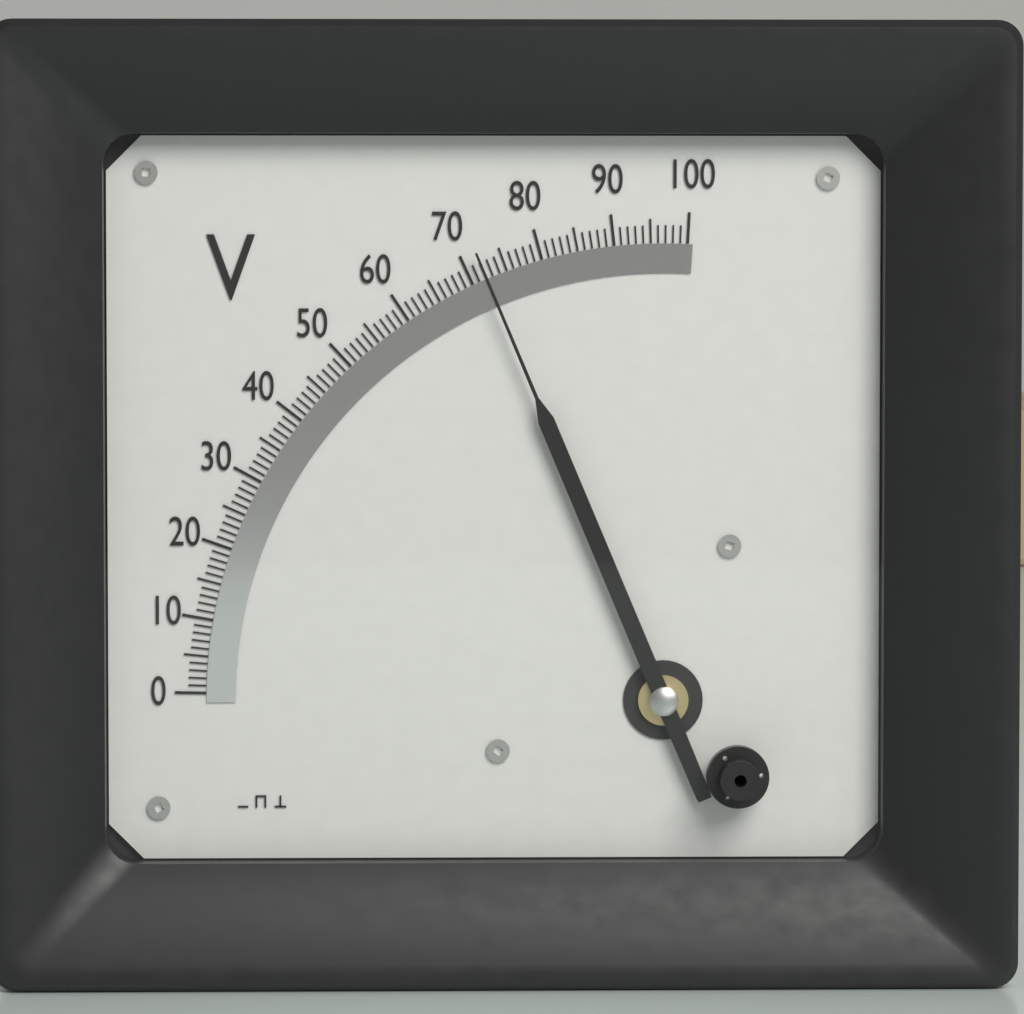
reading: 72 V
